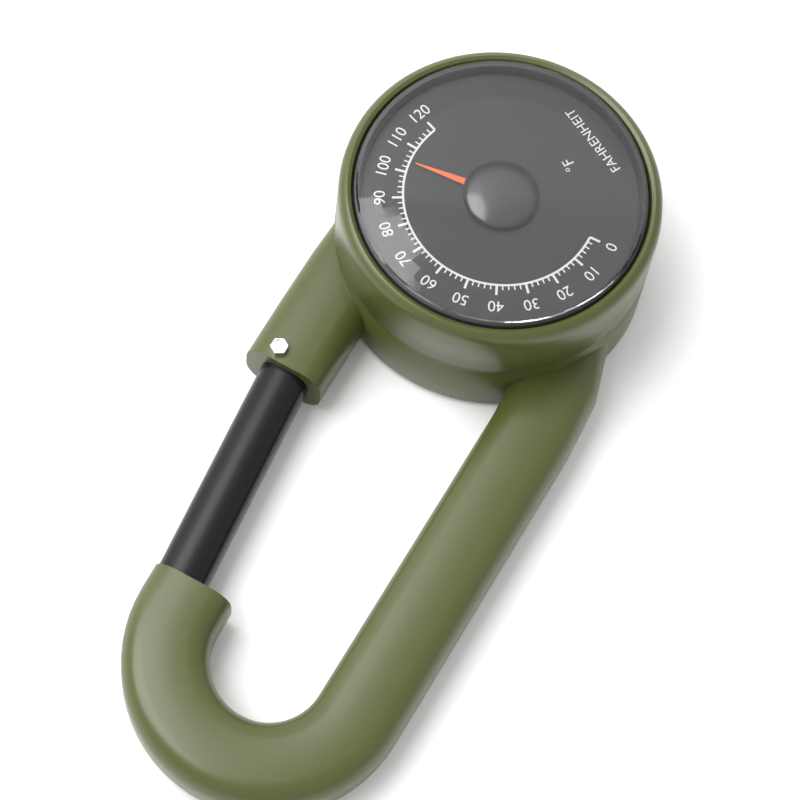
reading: 104 °F
